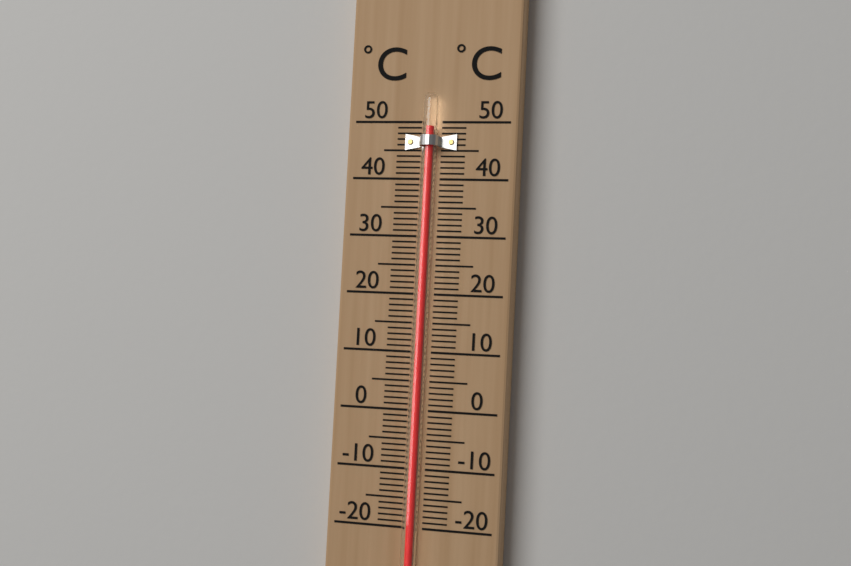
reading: 49 °C
